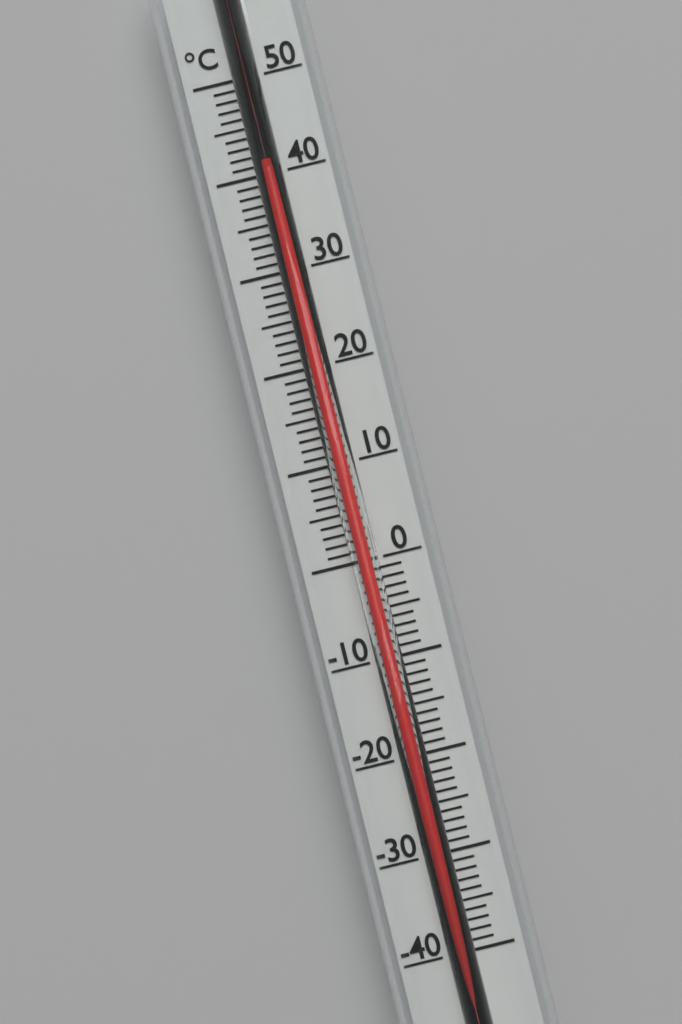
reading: 40 °C
